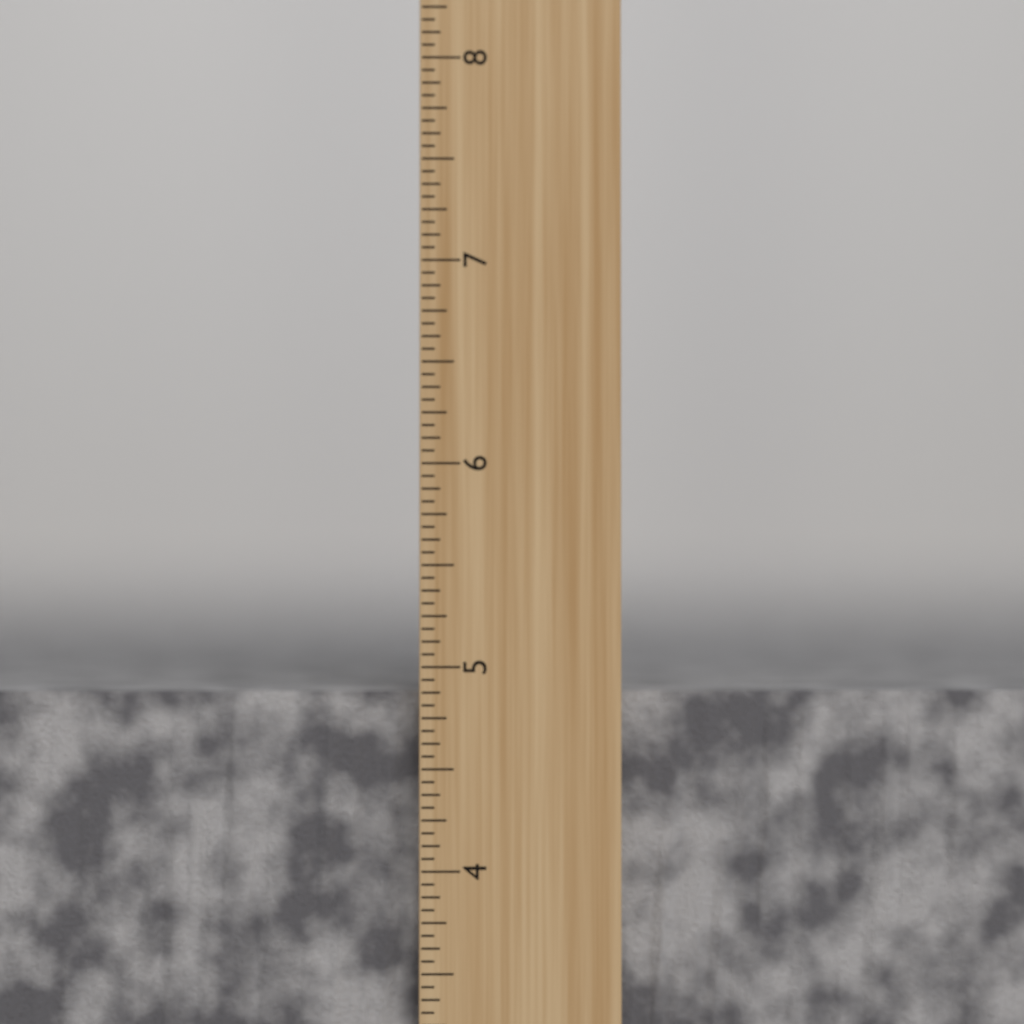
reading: 4.8750 inch
